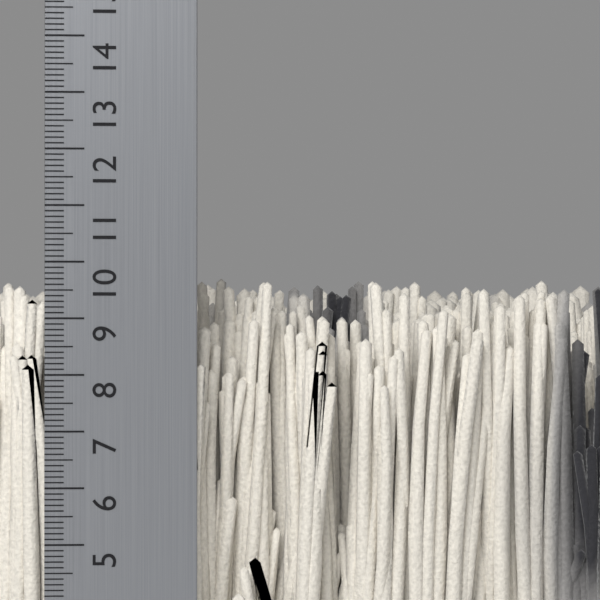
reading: 9.8 cm
